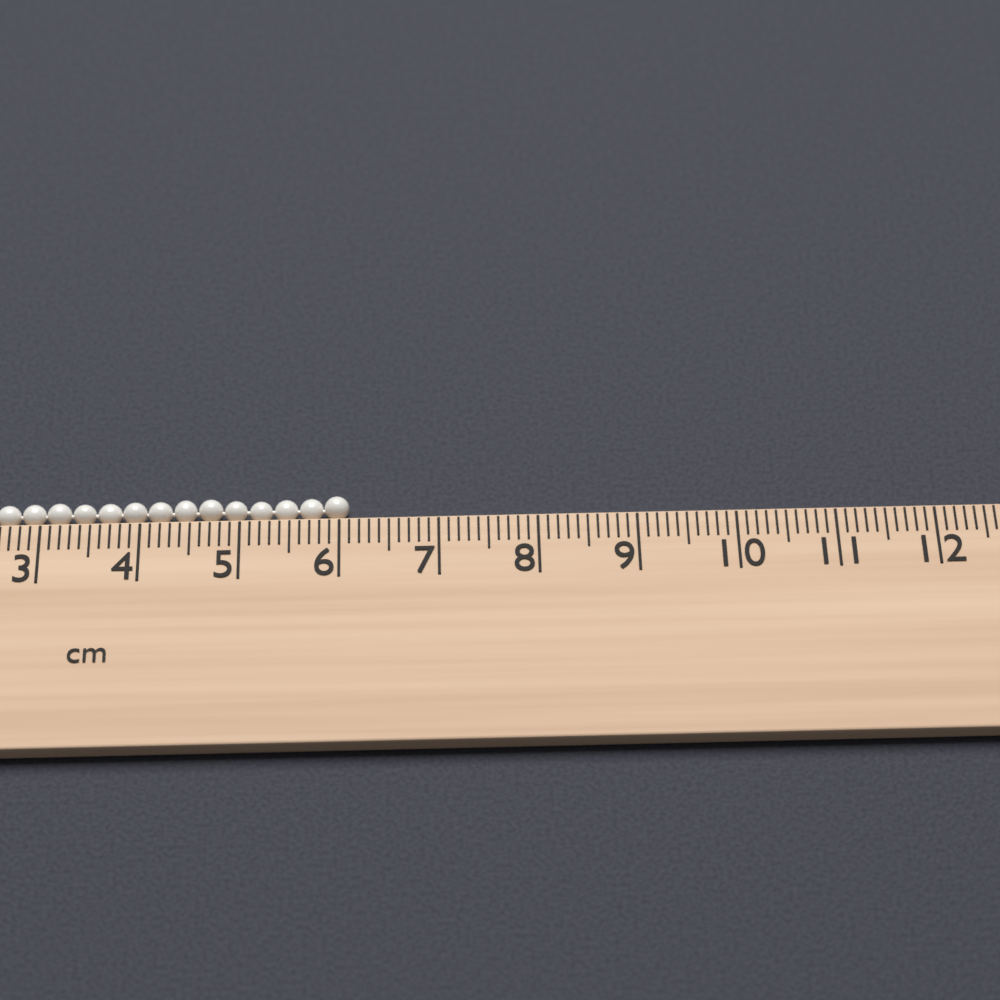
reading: 6.1 cm
